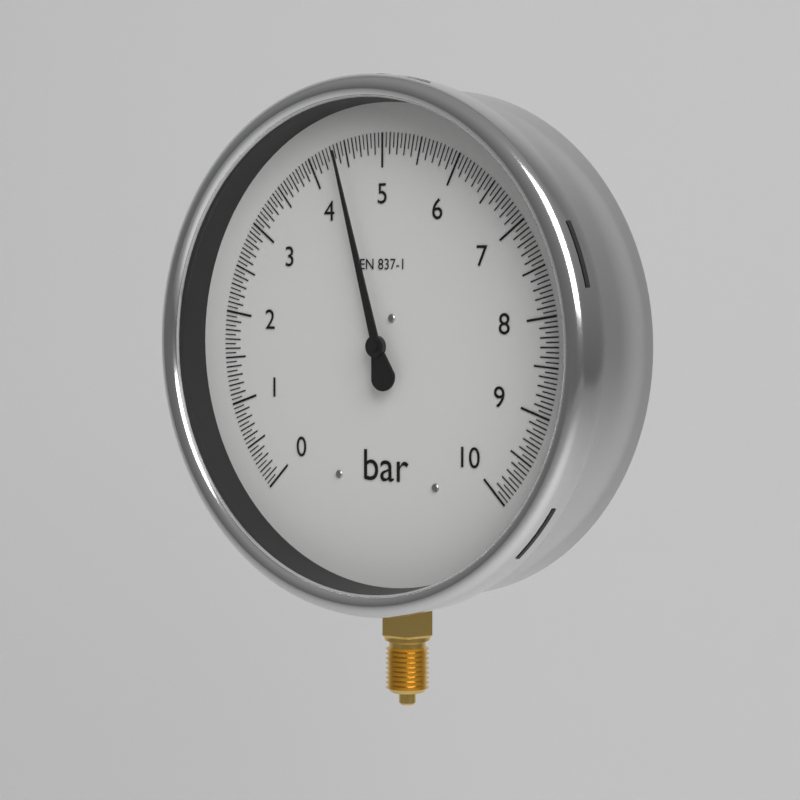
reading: 4.40 bar
